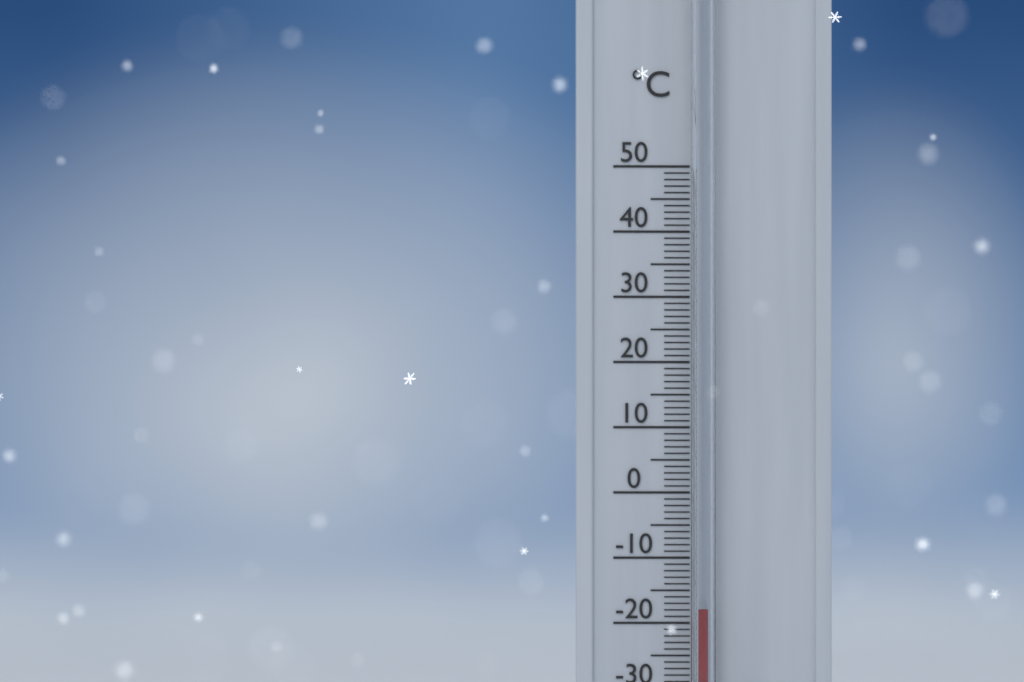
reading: -18 °C
